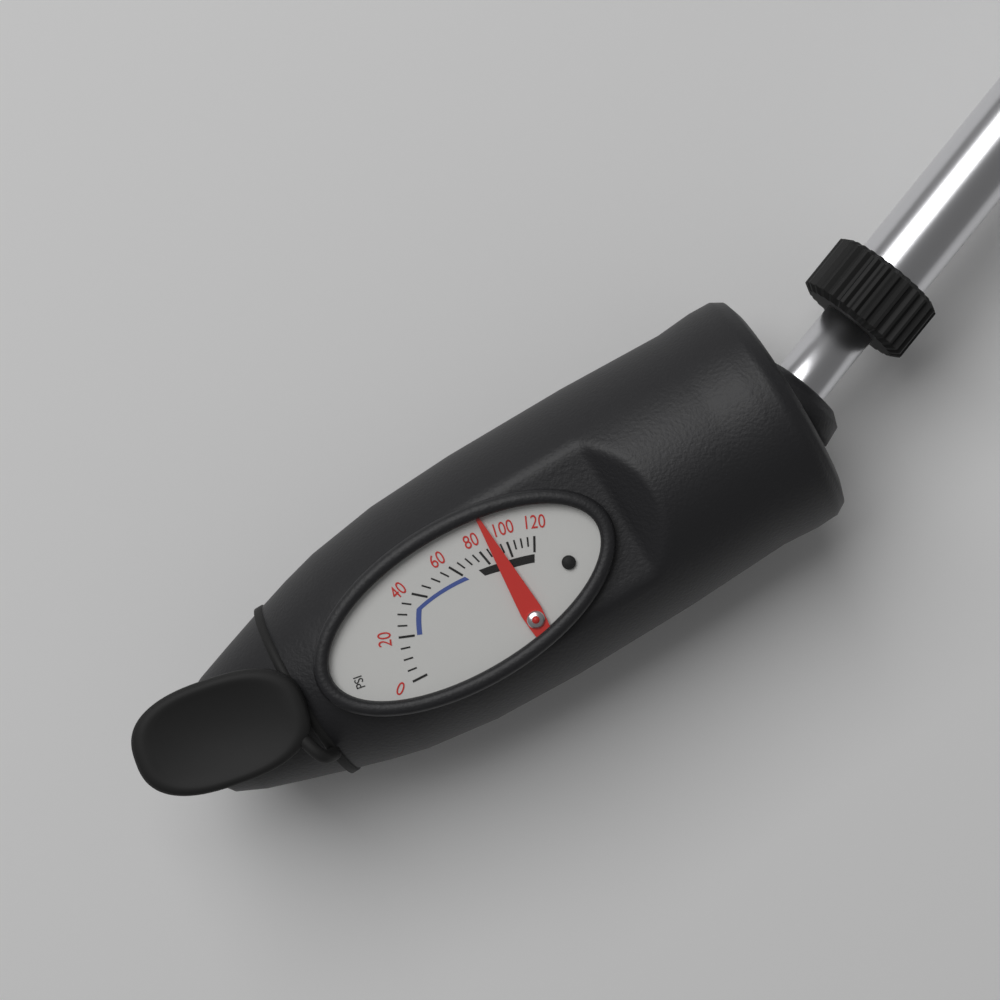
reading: 90 psi
